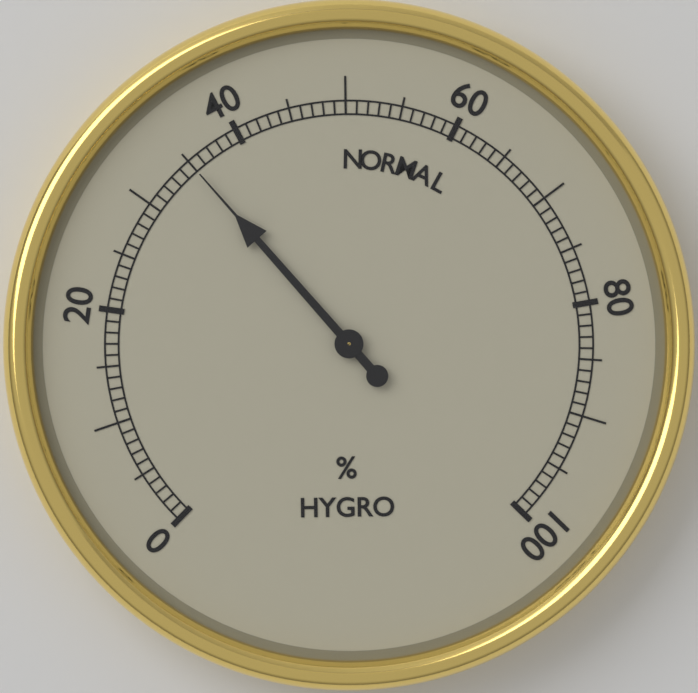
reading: 35 %
